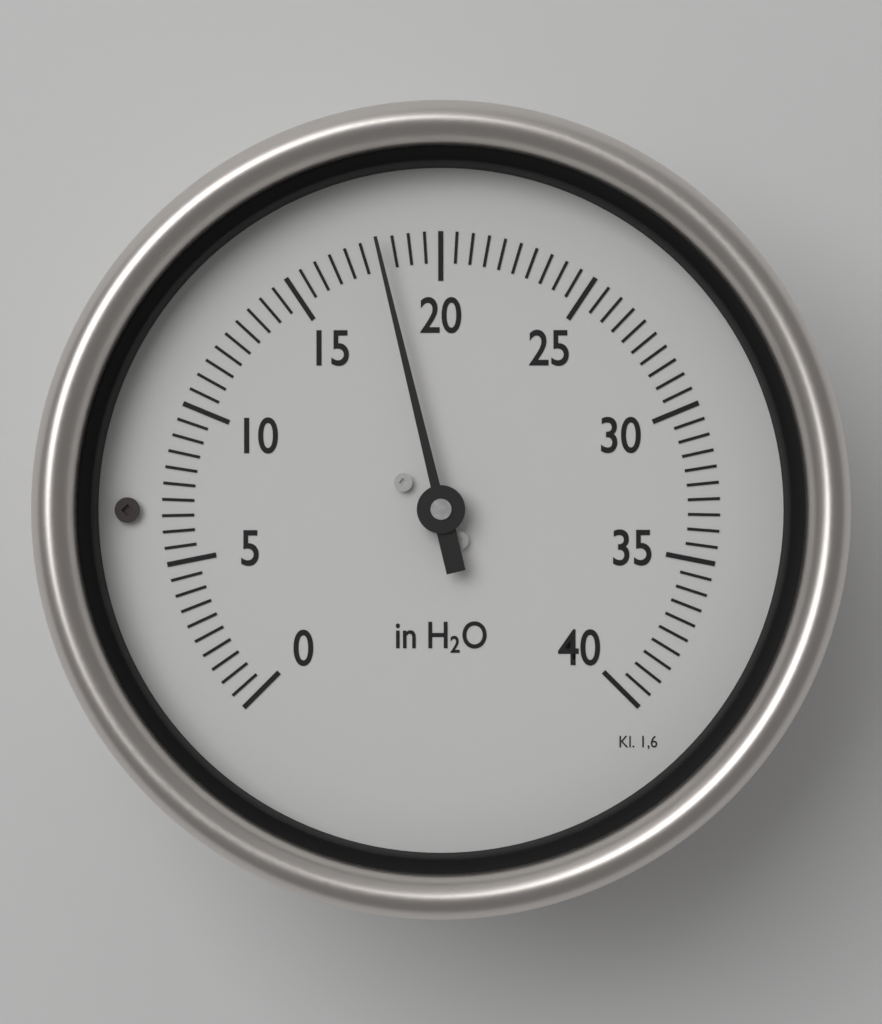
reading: 18.0 in H2O
